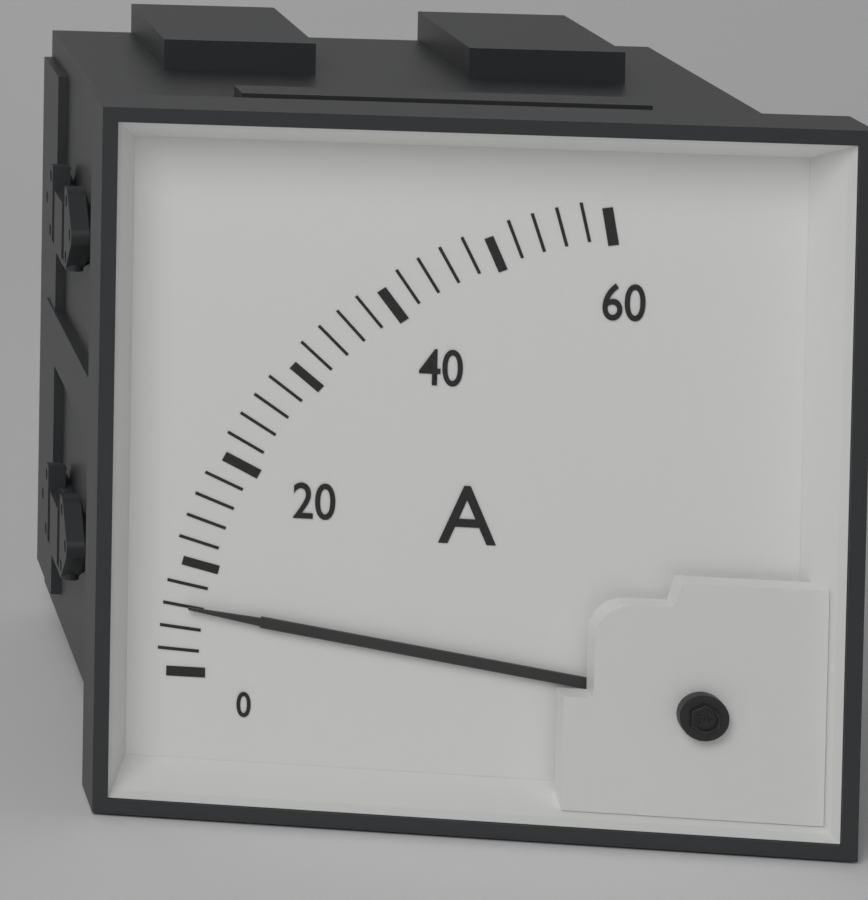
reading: 6 A
